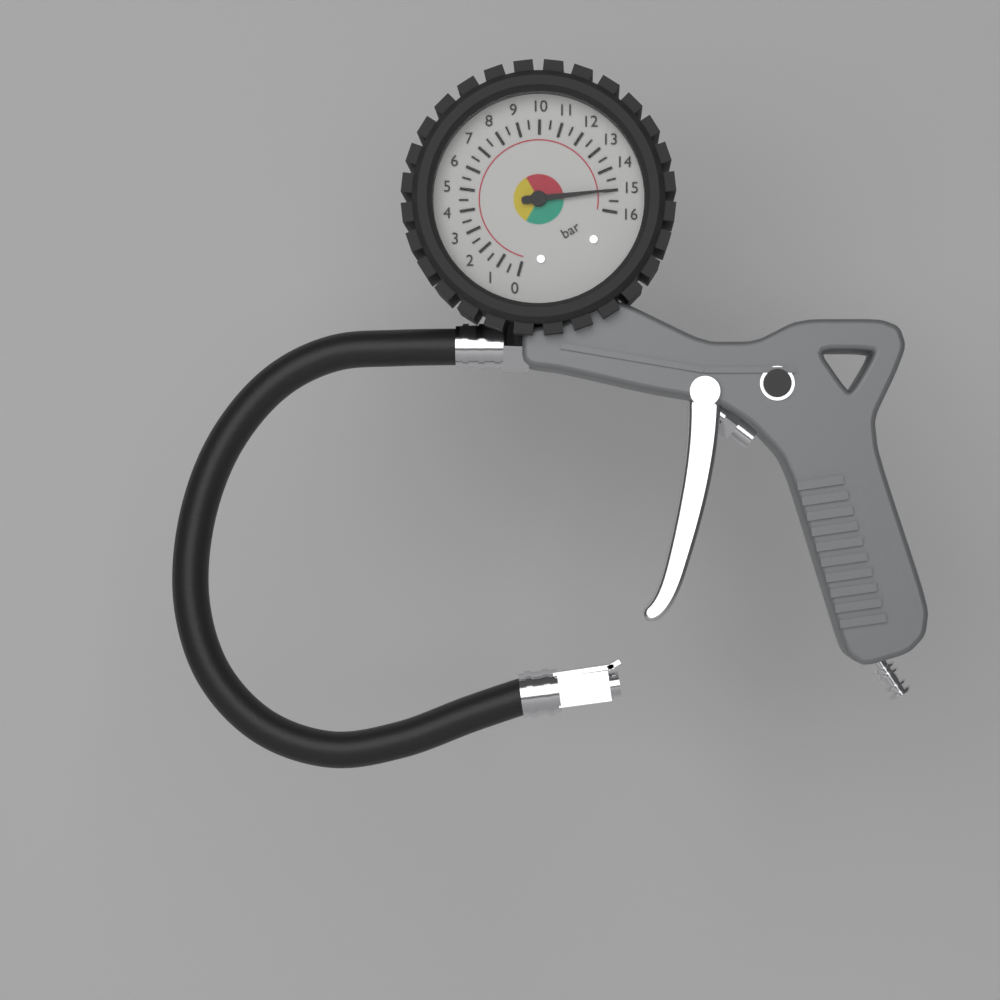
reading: 15.0 bar
